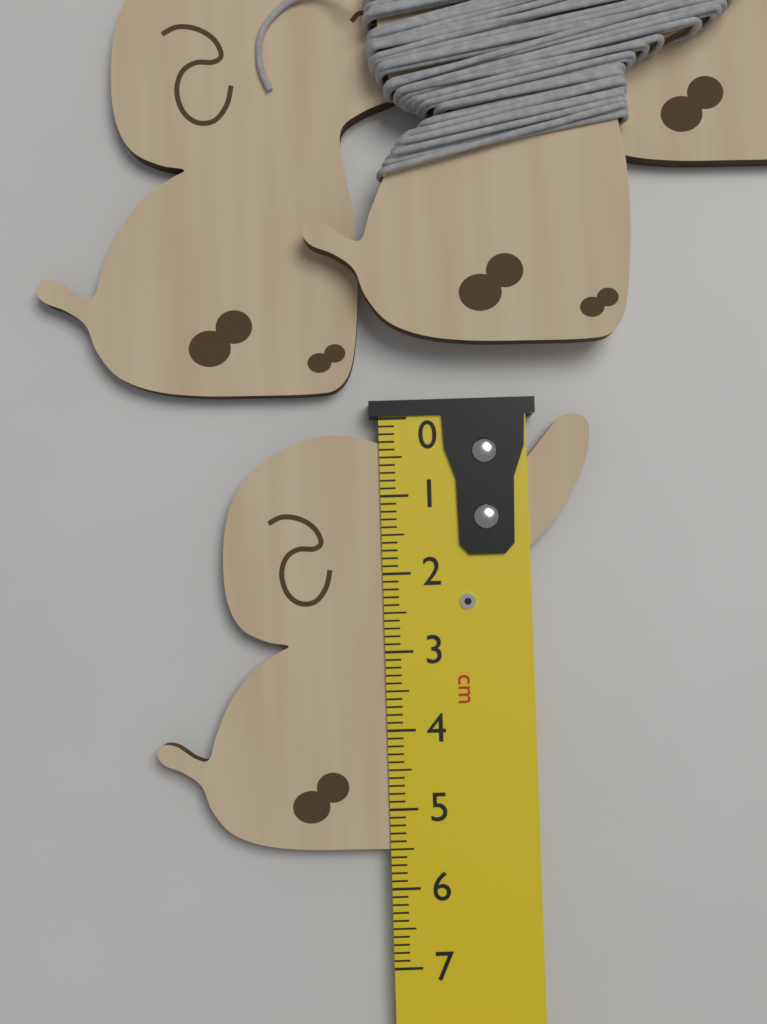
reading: 5.5 cm
